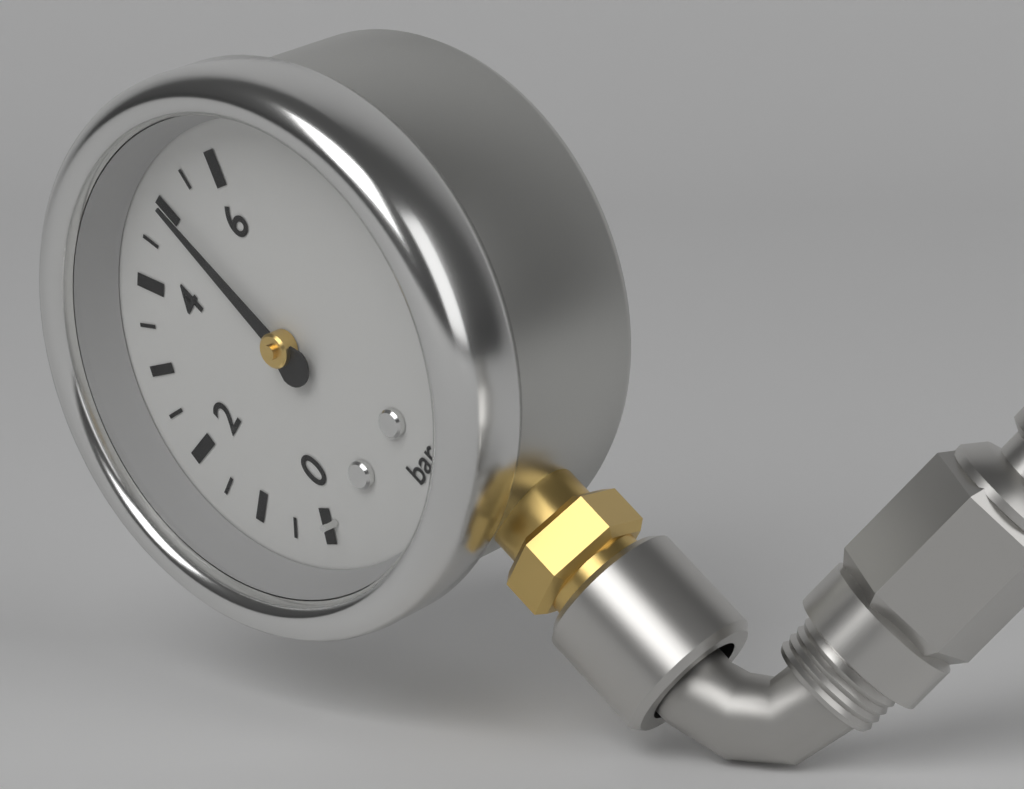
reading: 5.0 bar
